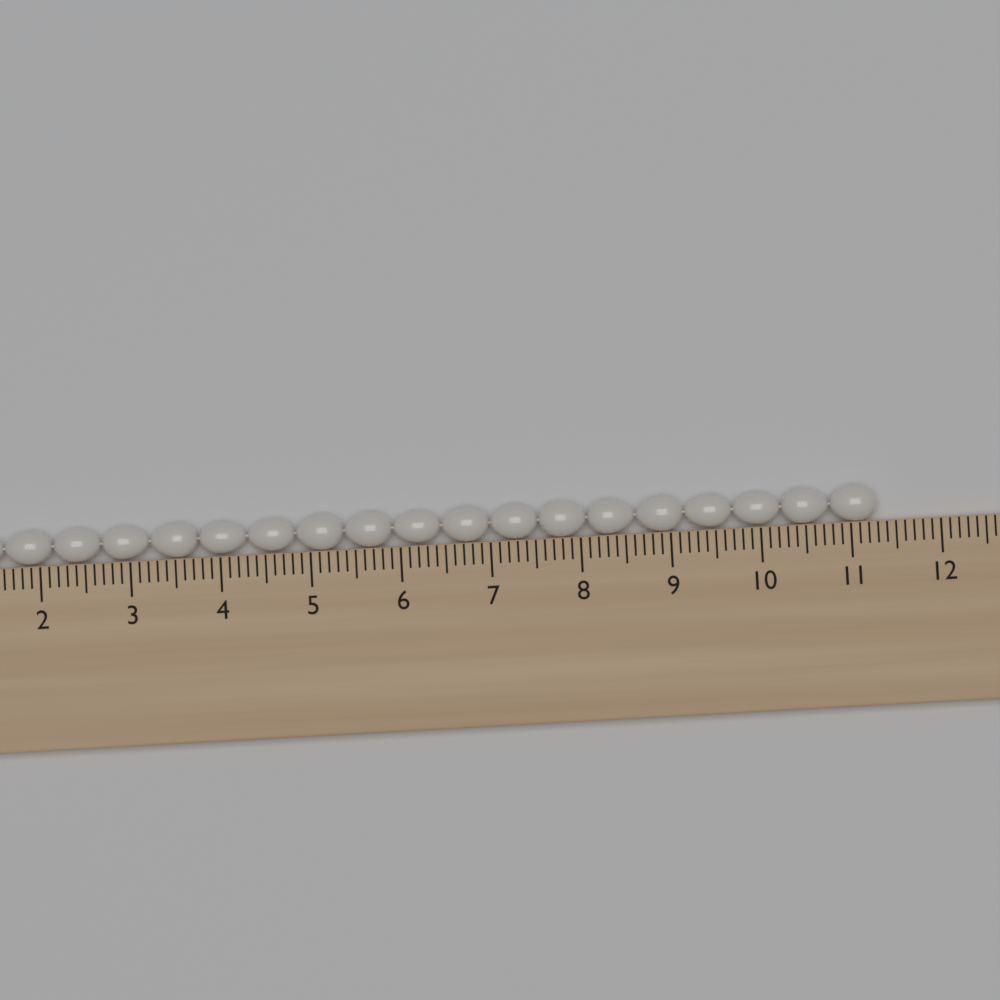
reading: 11.3 cm
